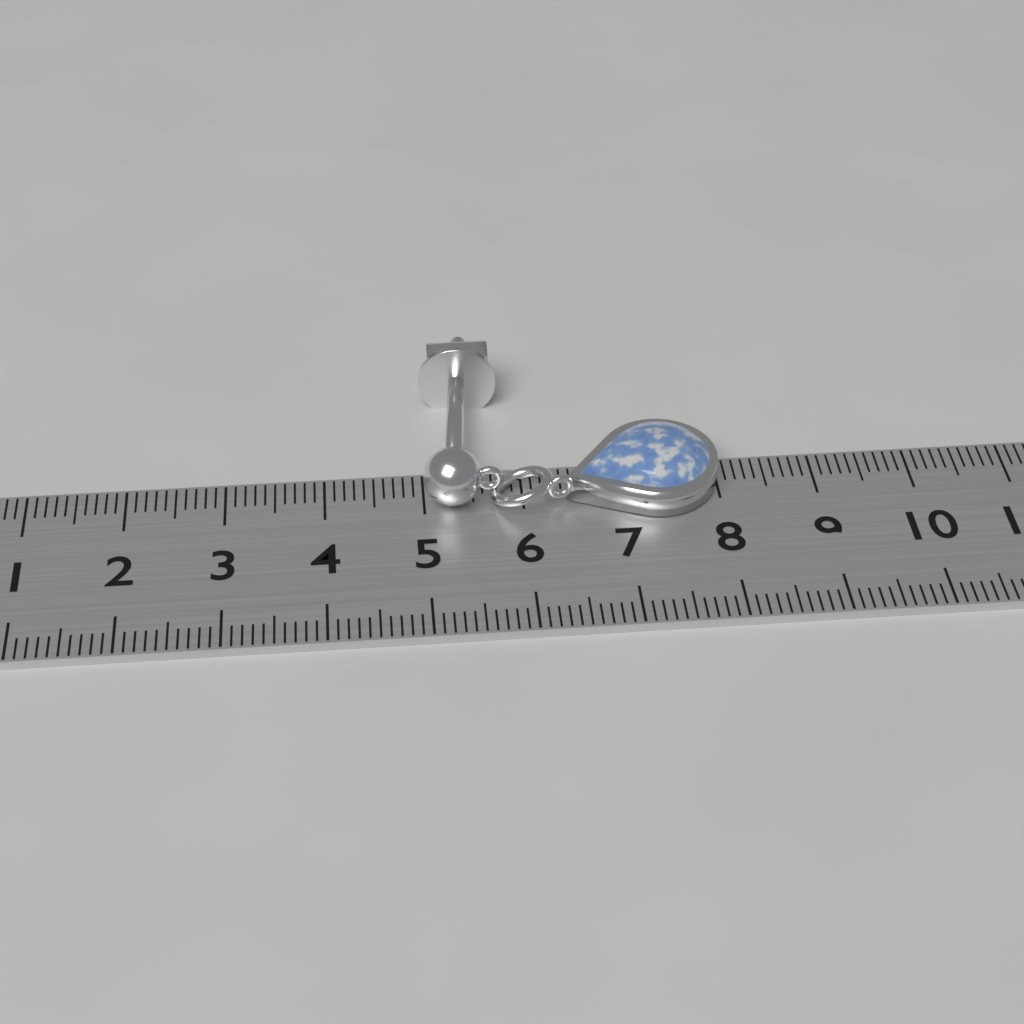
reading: 8.0 cm
